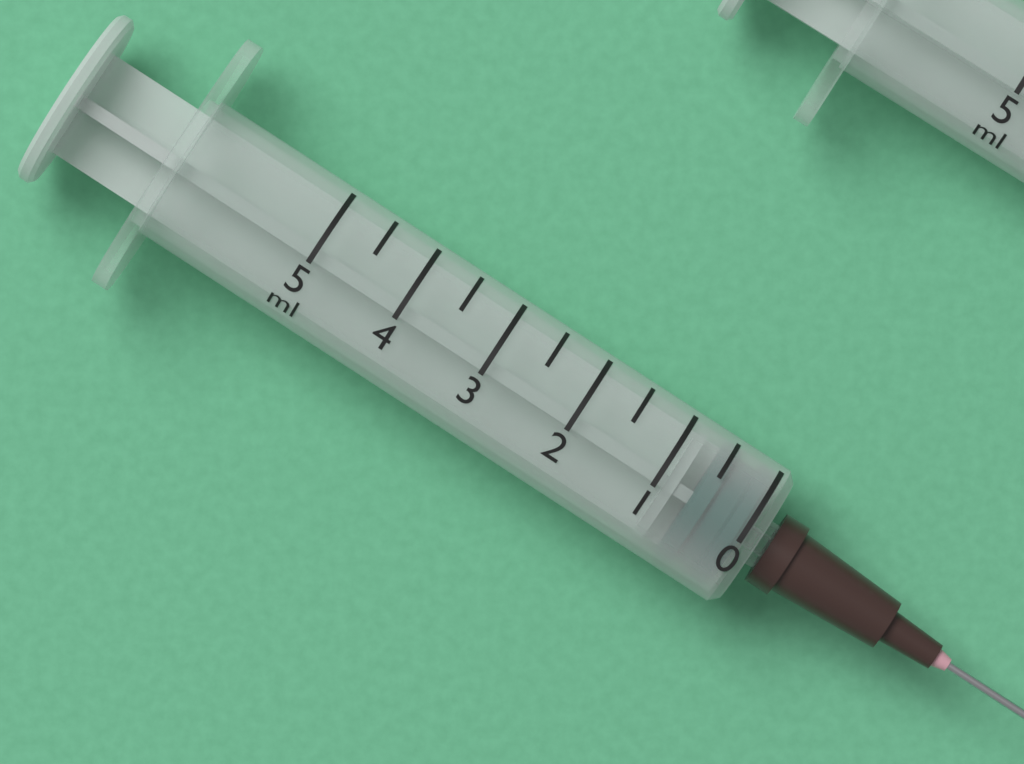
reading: 0.0 ml
